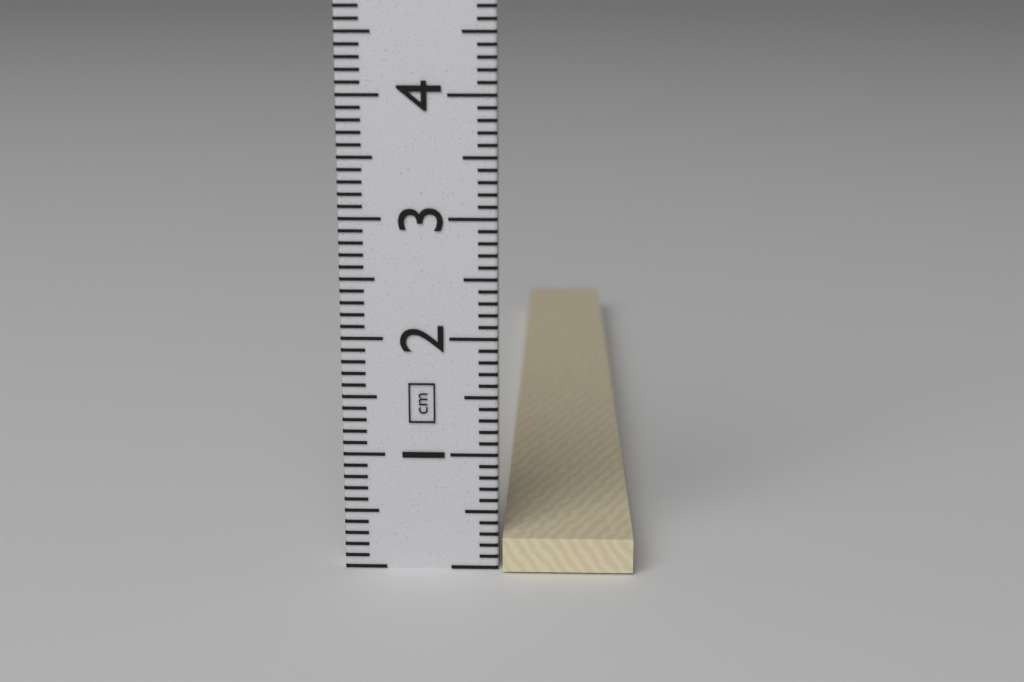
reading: 0.3 cm
